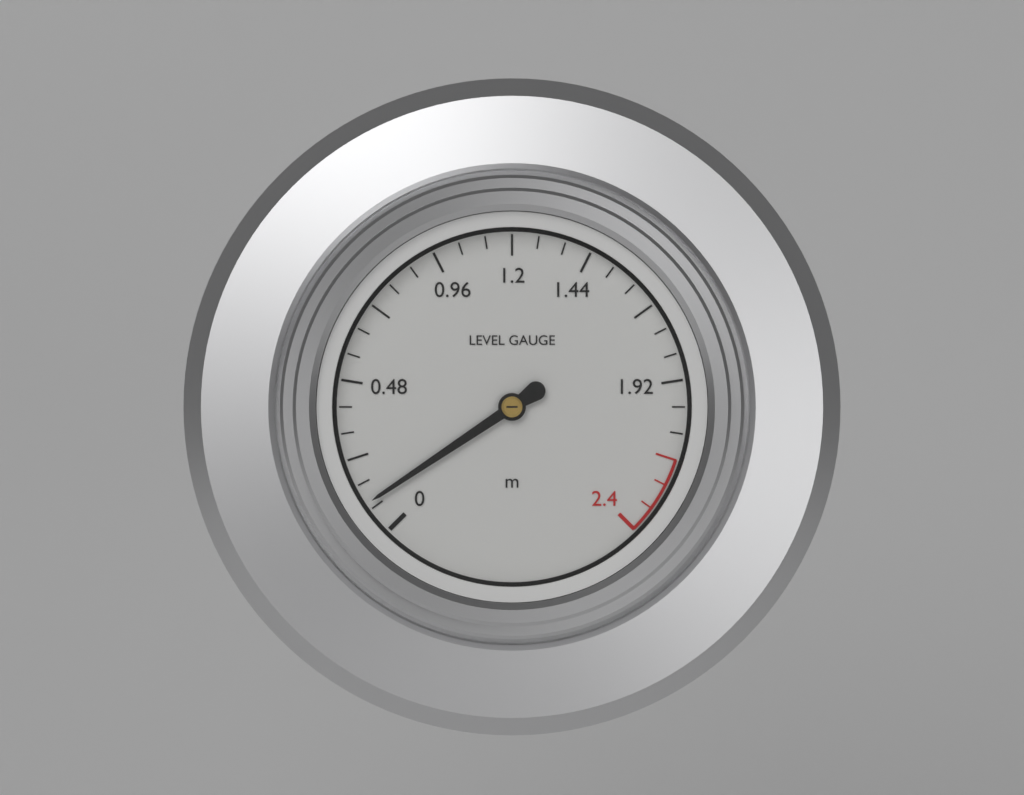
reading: 0.10 m
